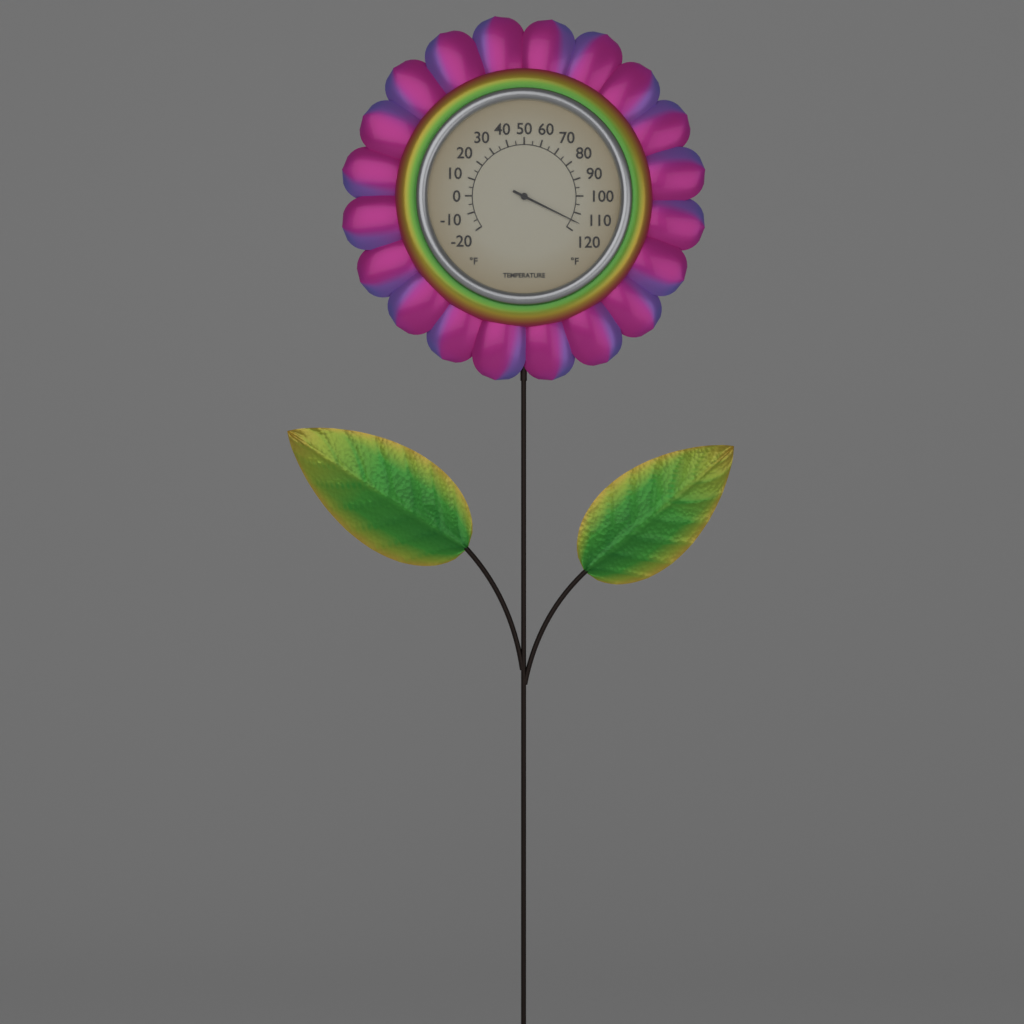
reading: 115 °F
